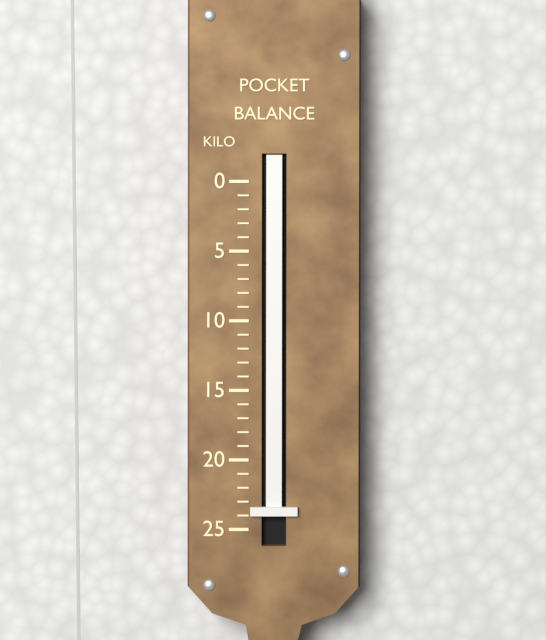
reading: 24 kg
